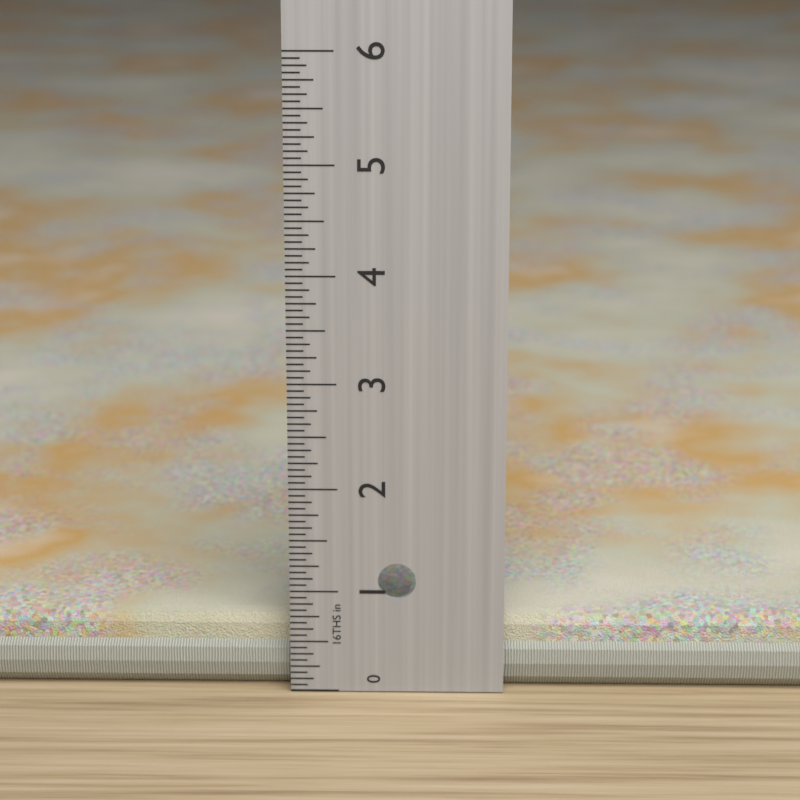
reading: 0.6875 in
